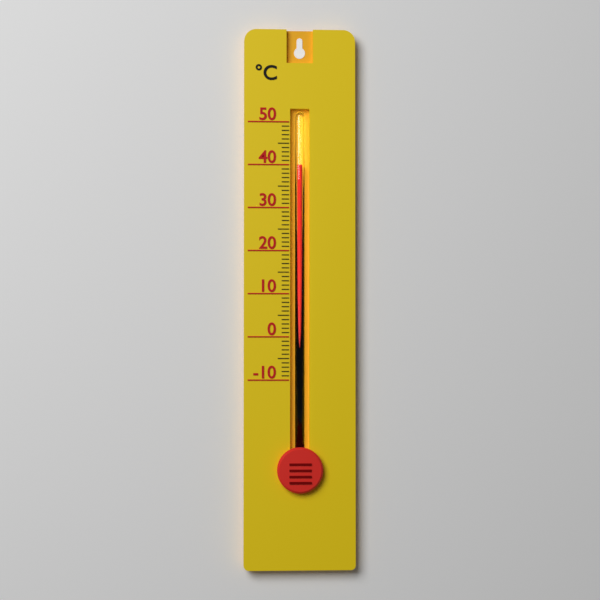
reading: 40 °C
